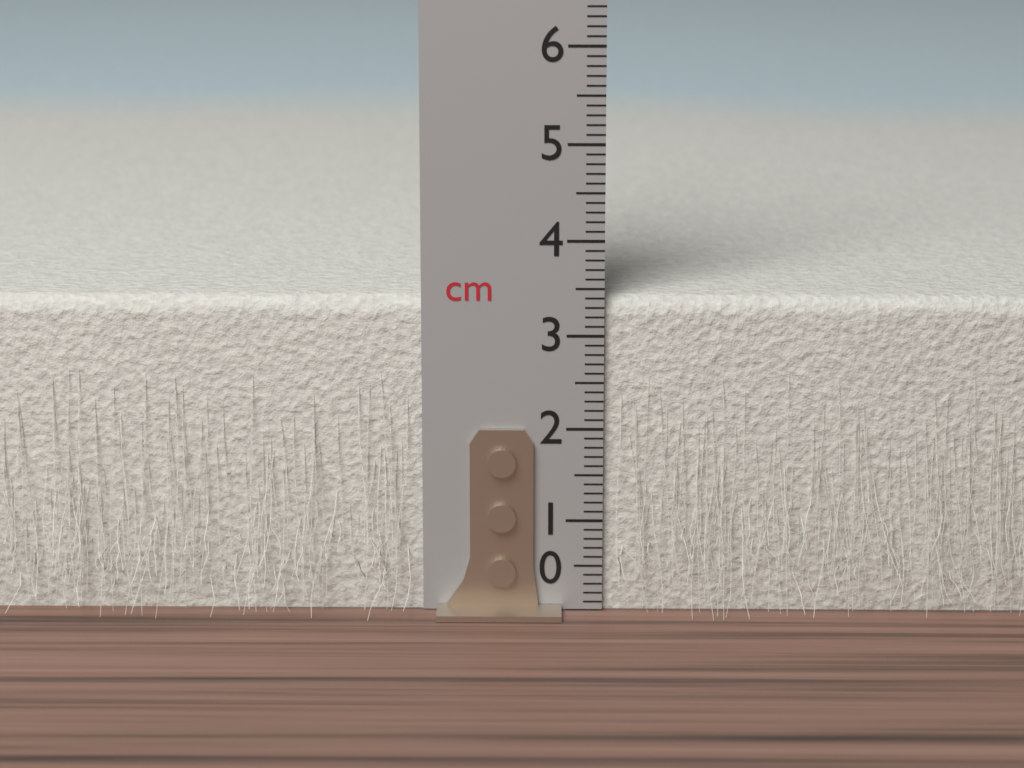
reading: 3.4 cm
